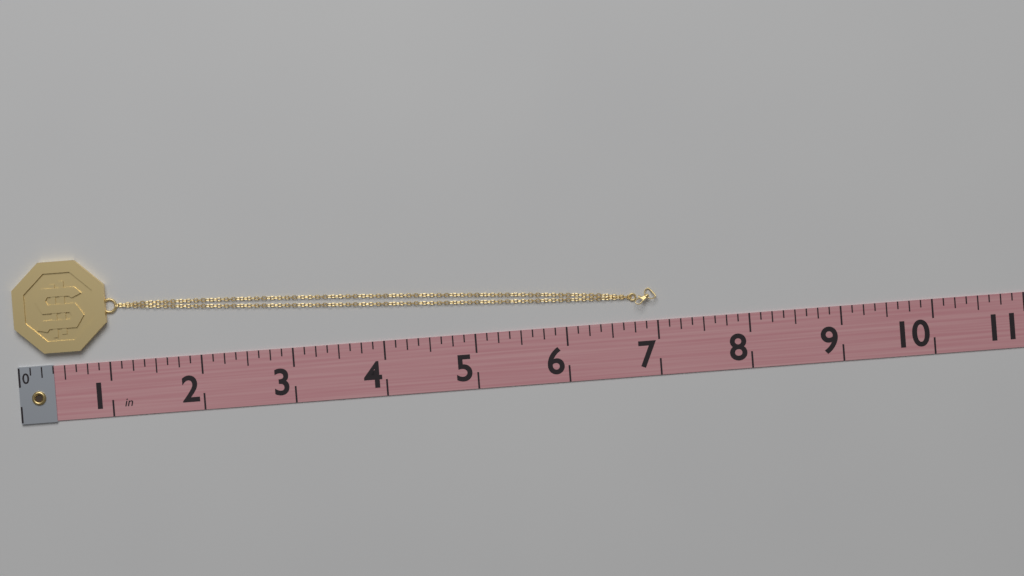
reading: 7.000 in
